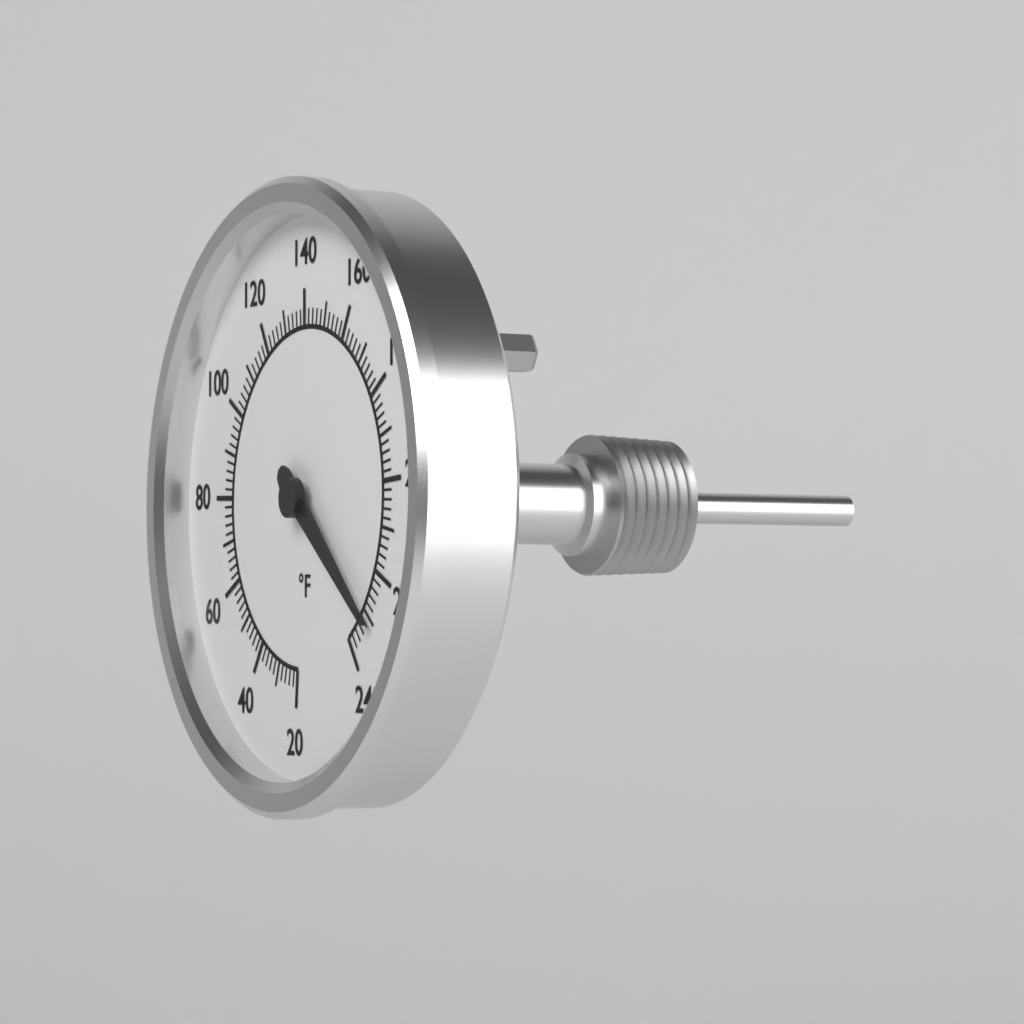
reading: 230 °F
